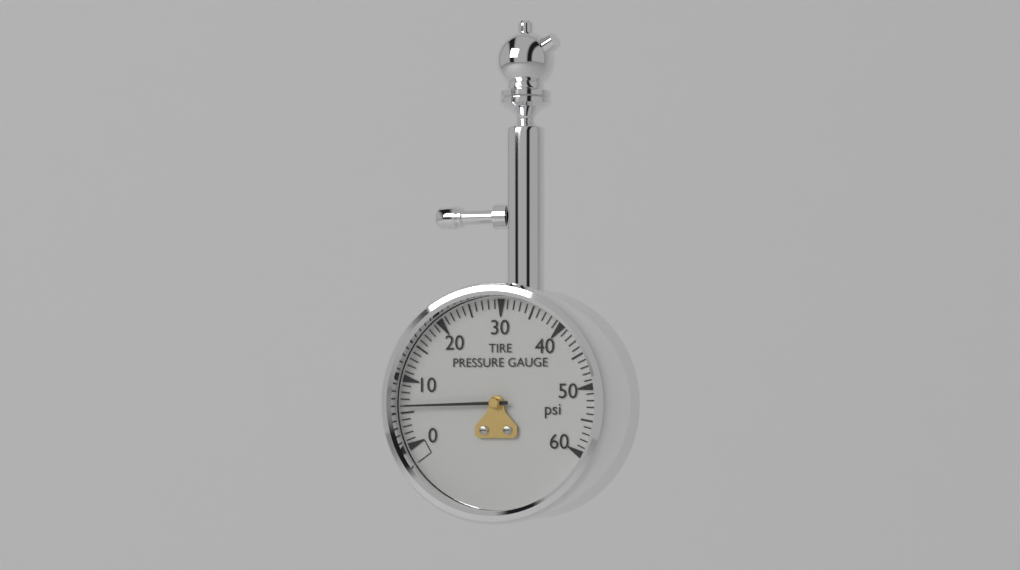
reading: 6 psi
